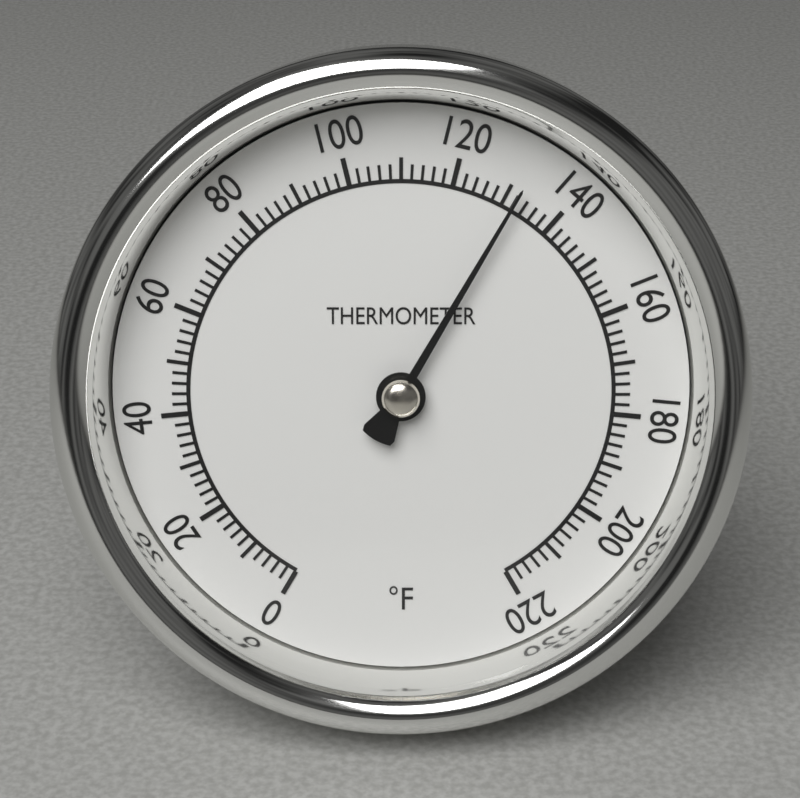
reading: 132 °F
